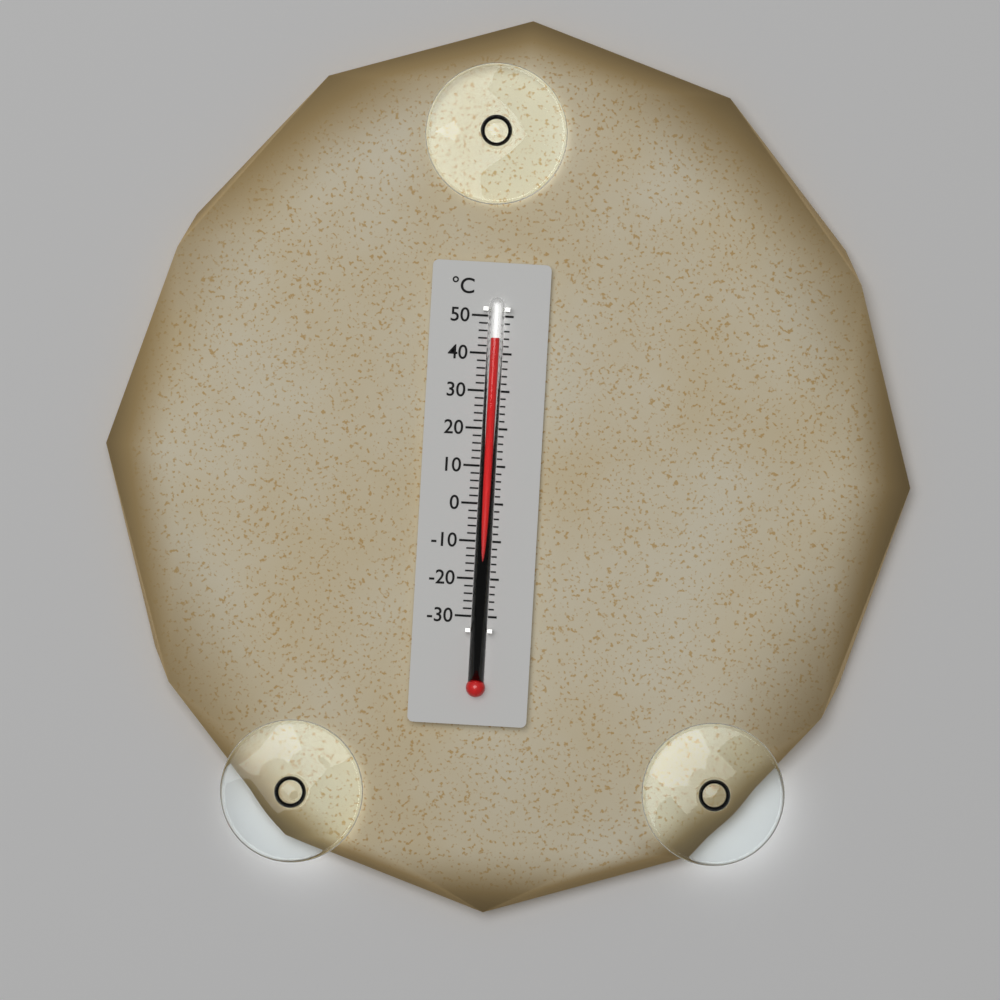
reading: 44 °C
